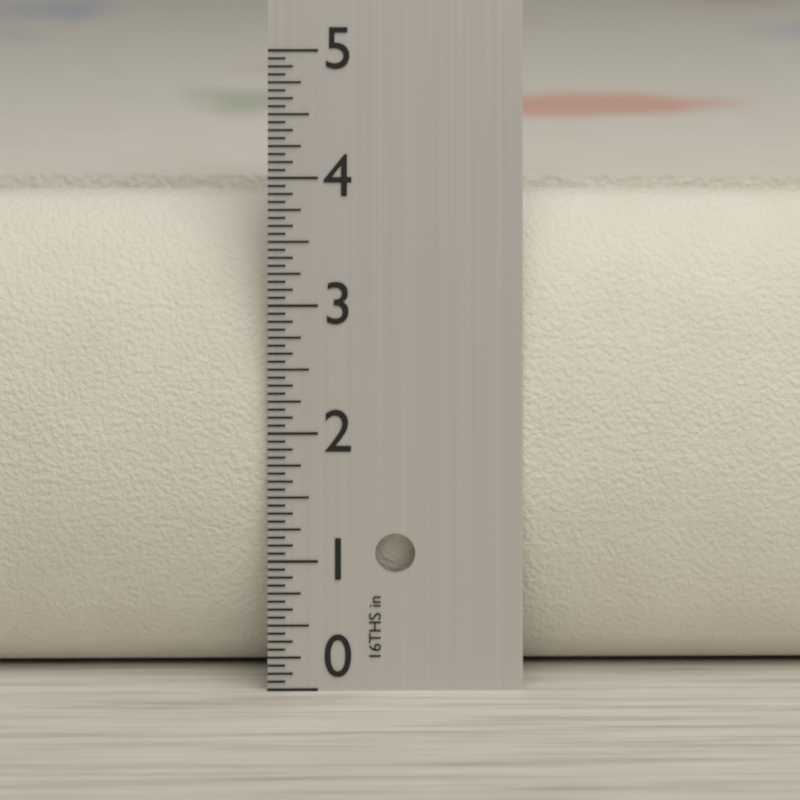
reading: 3.8125 in
